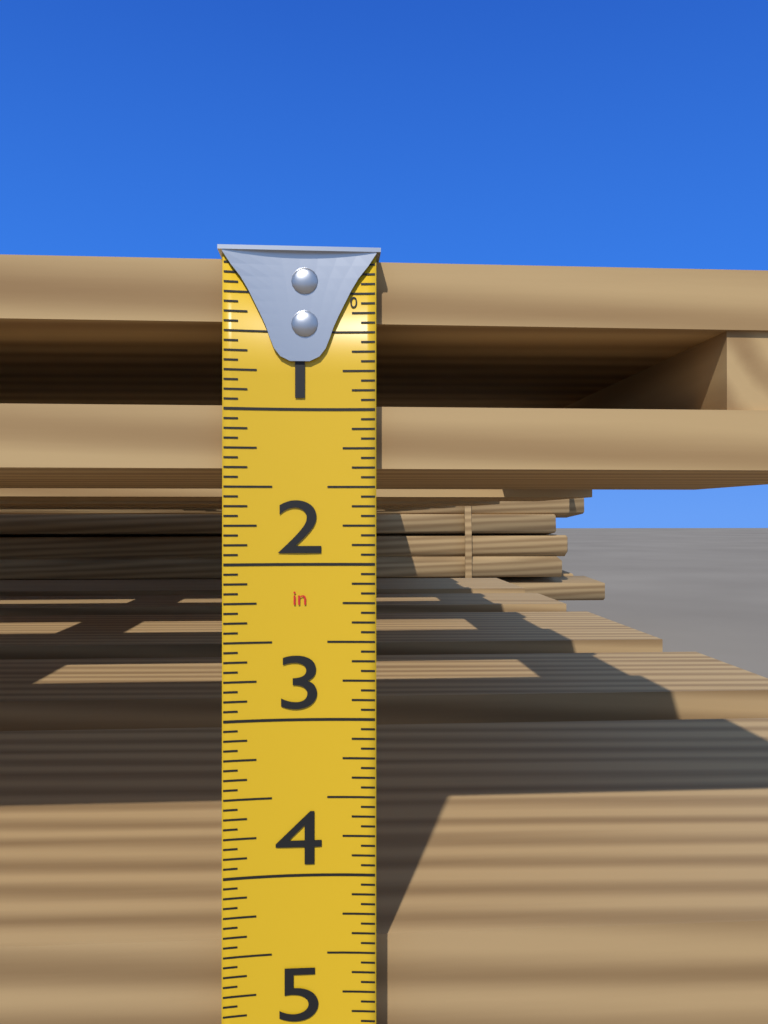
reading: 1.3750 in
